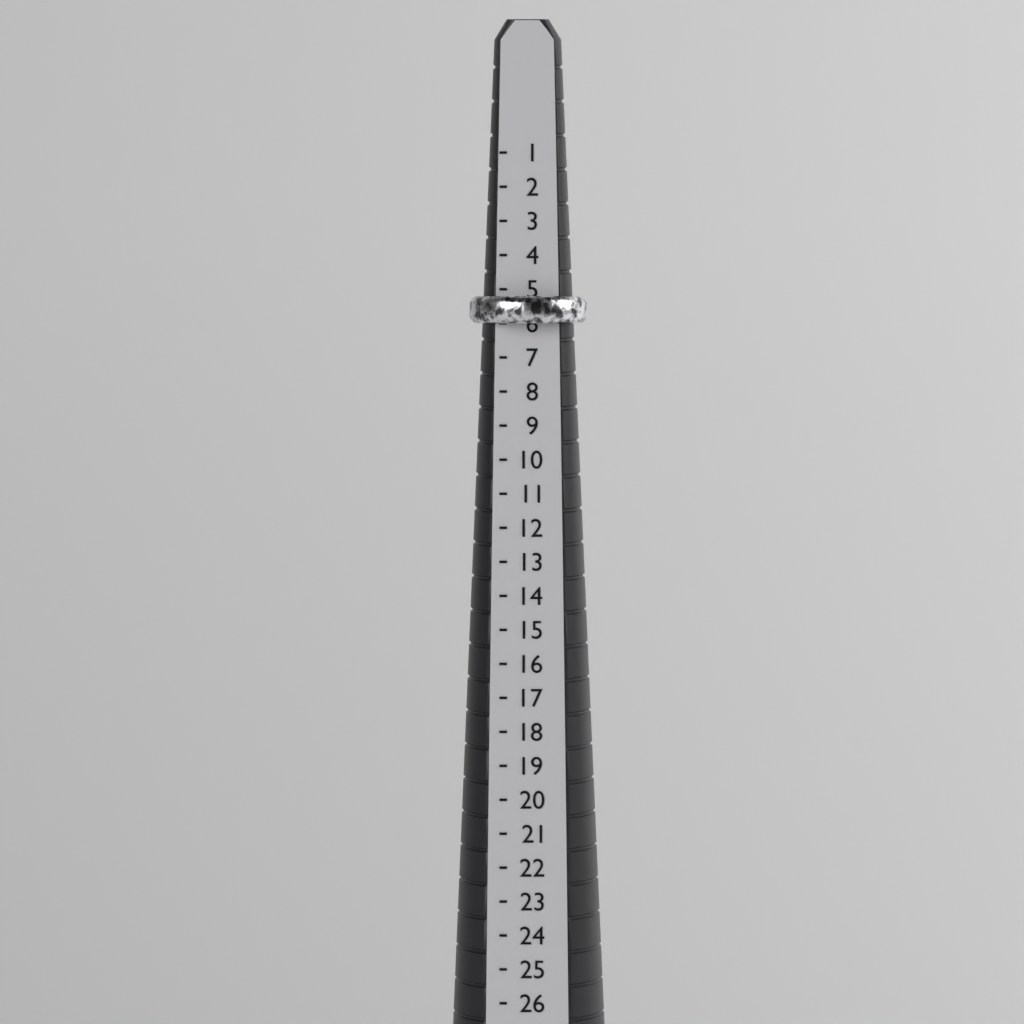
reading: 6 (no unit)
